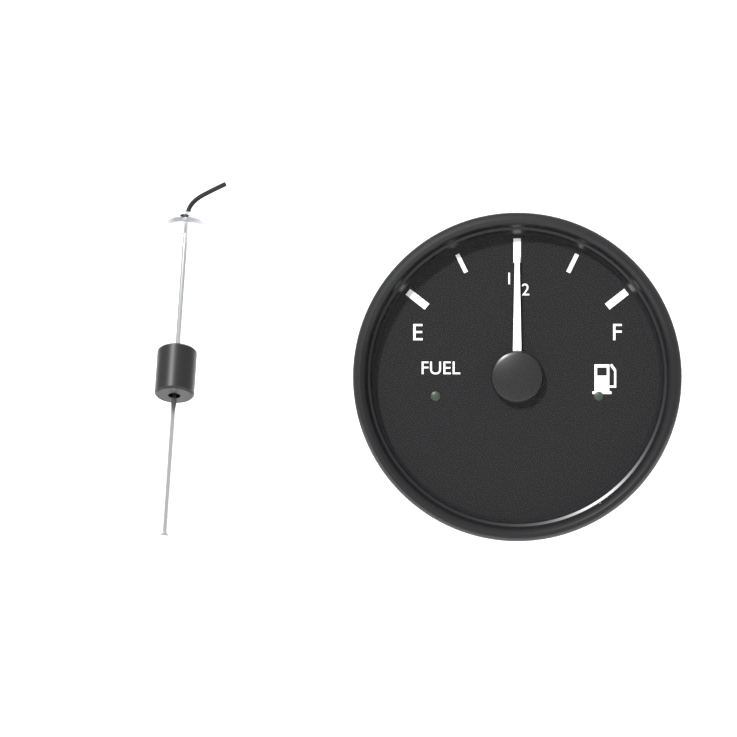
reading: 0.50 (no unit)
